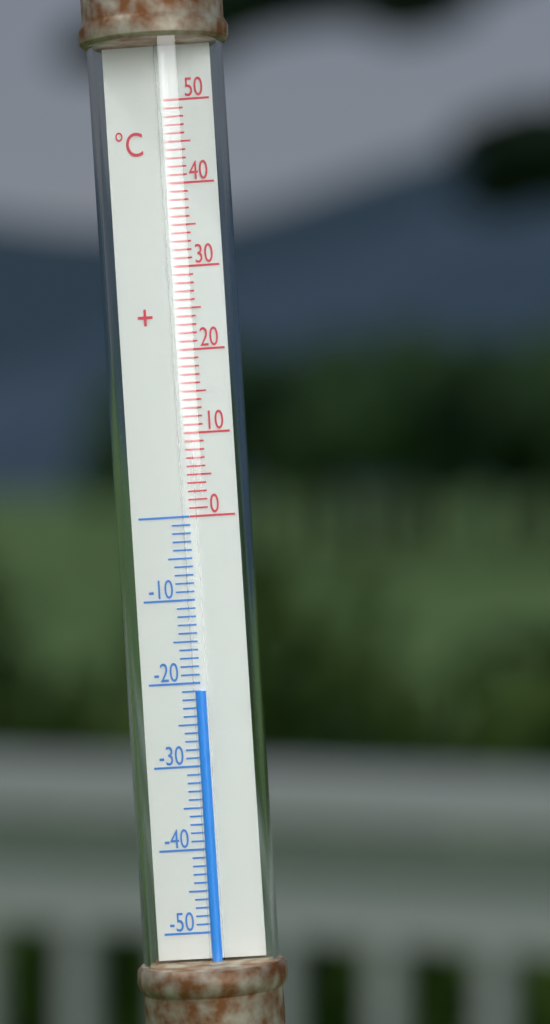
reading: -21 °C
